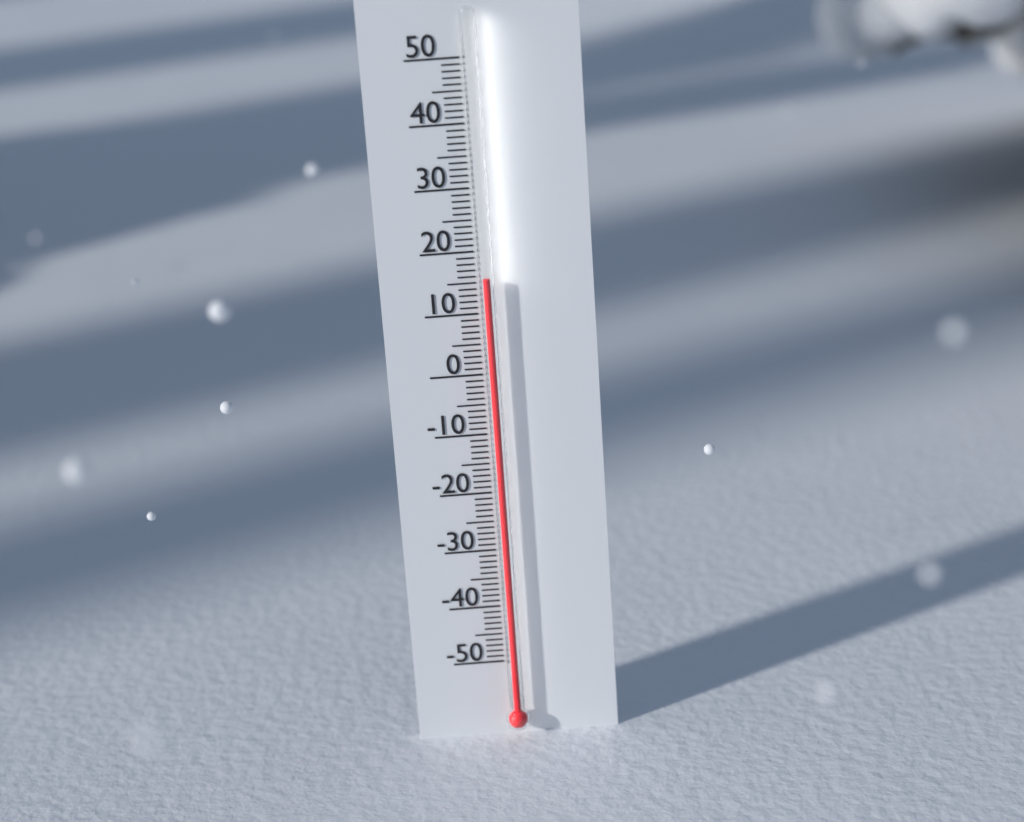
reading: 16 (no unit)
